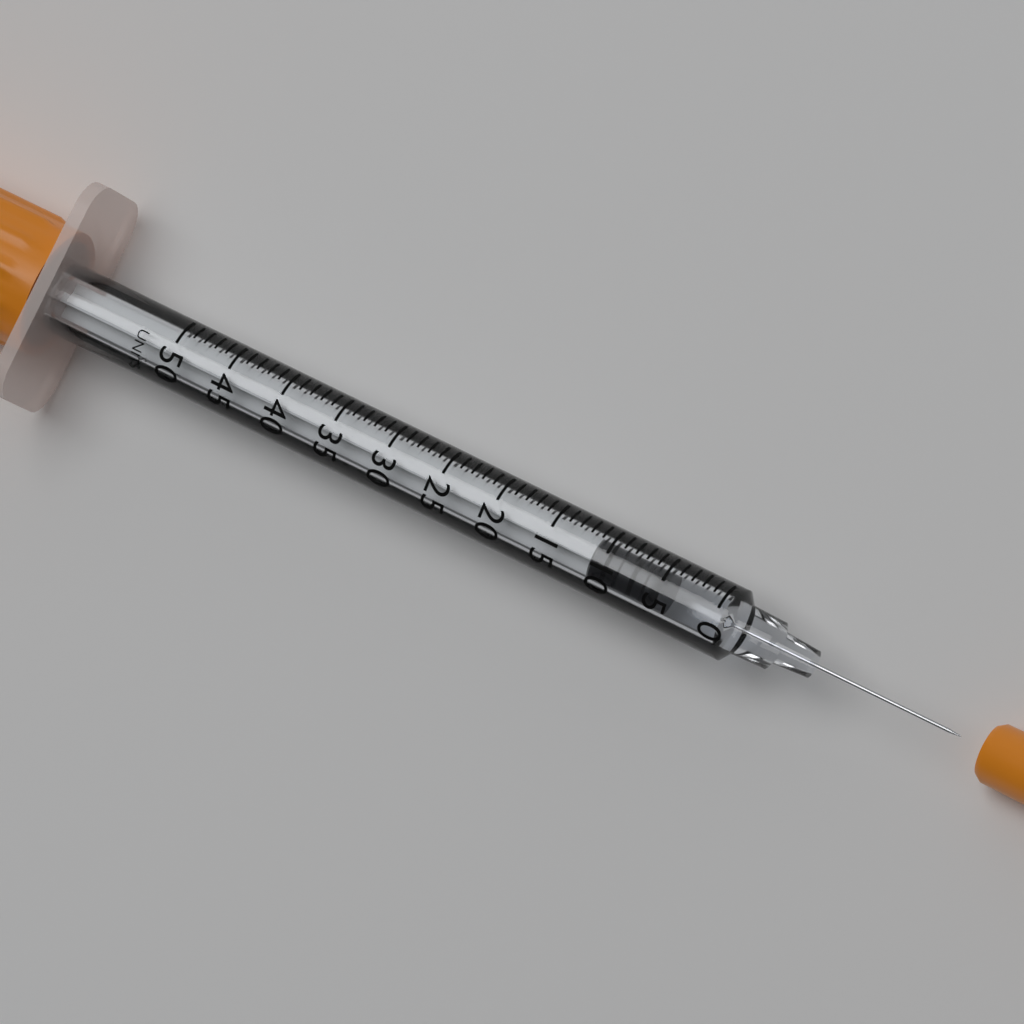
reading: 5 UNITS
